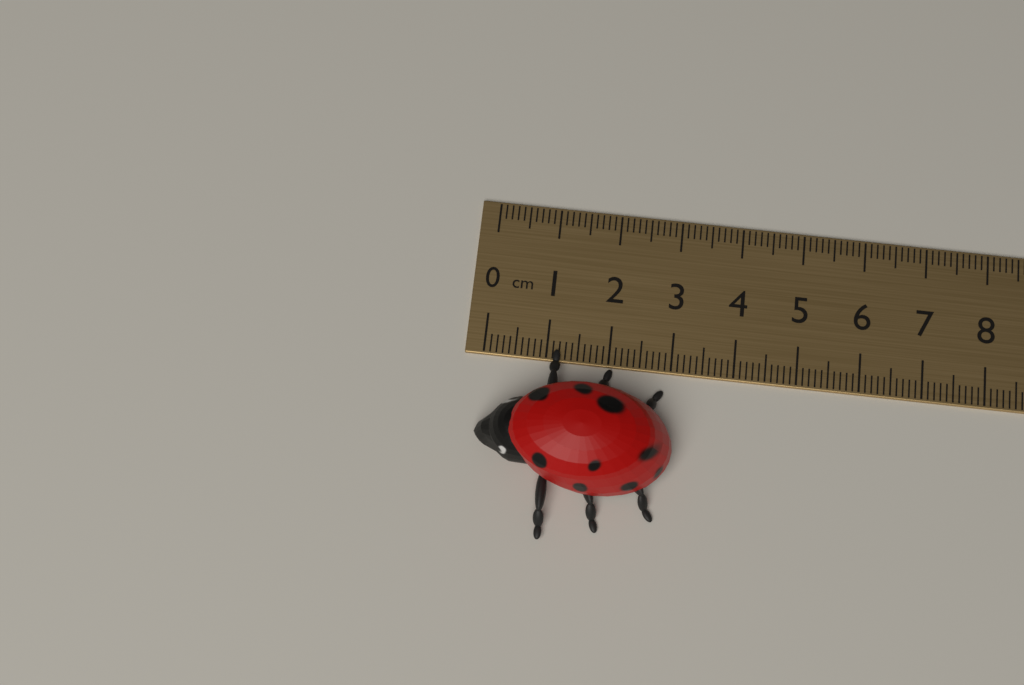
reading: 3.1 cm
